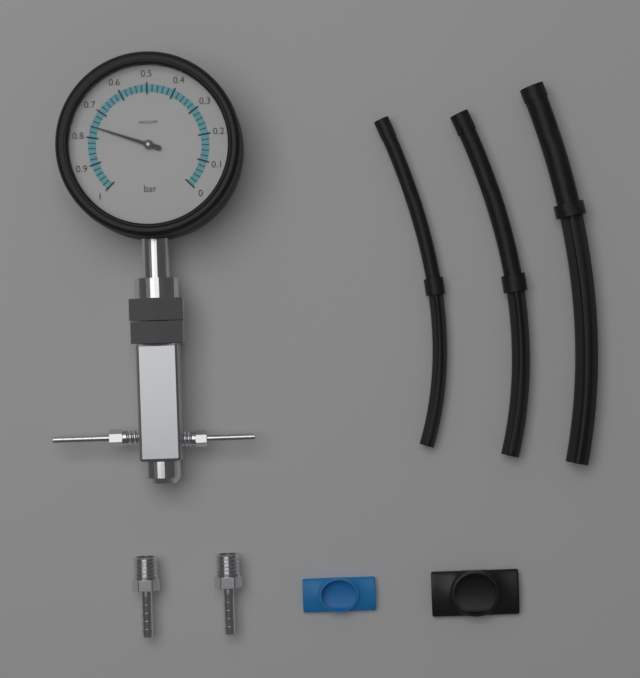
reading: 0.76 bar
